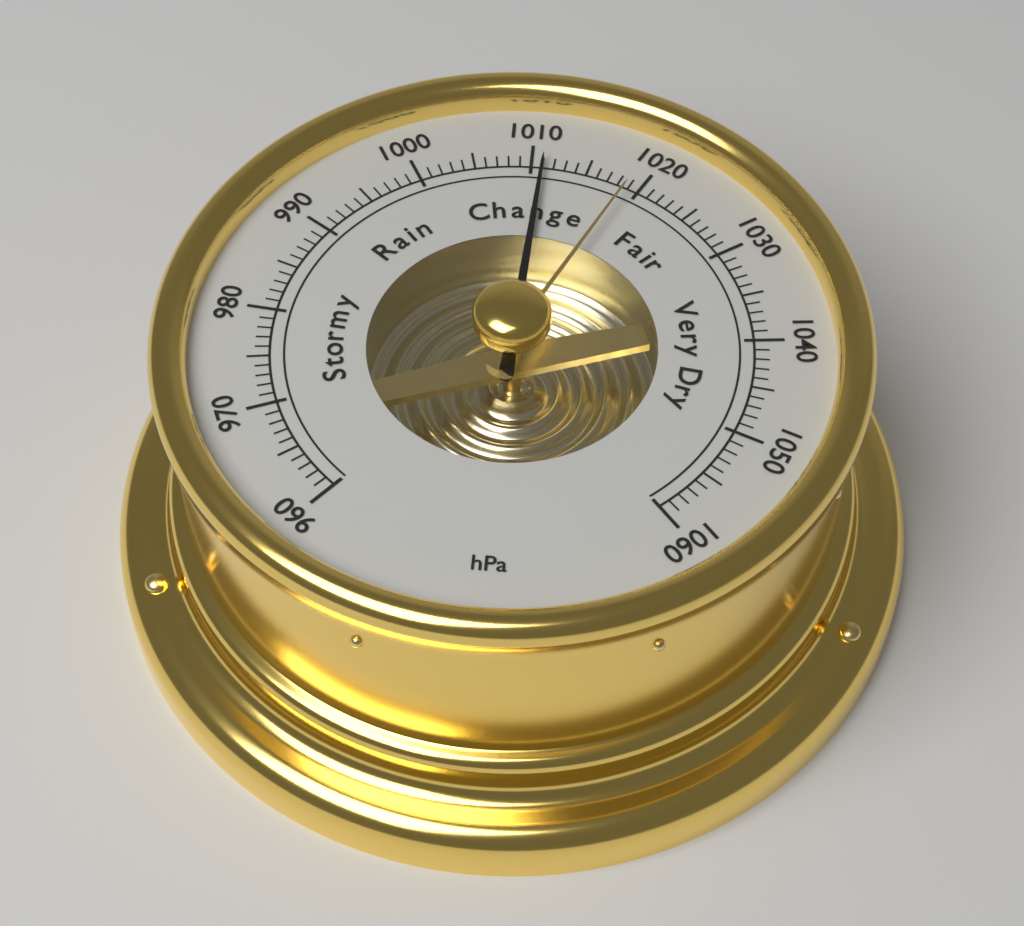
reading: 1011 hPa
